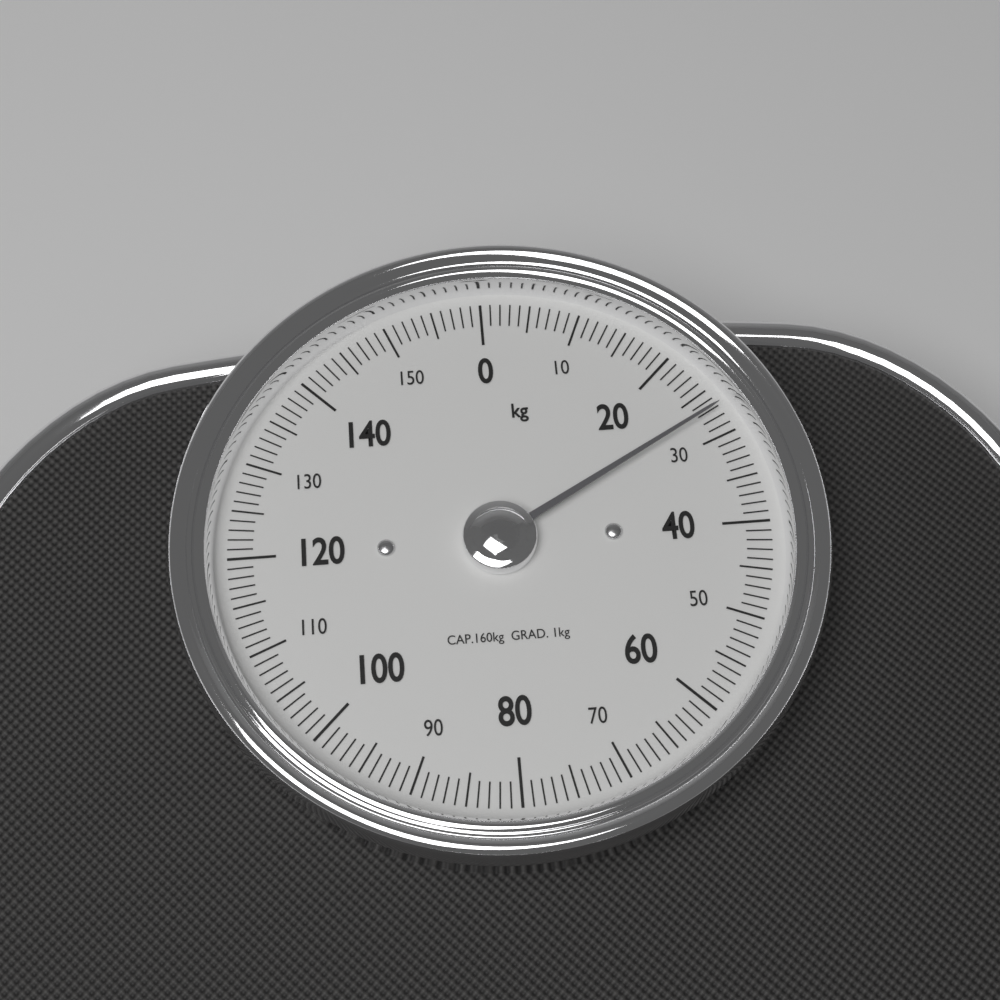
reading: 27 kg
